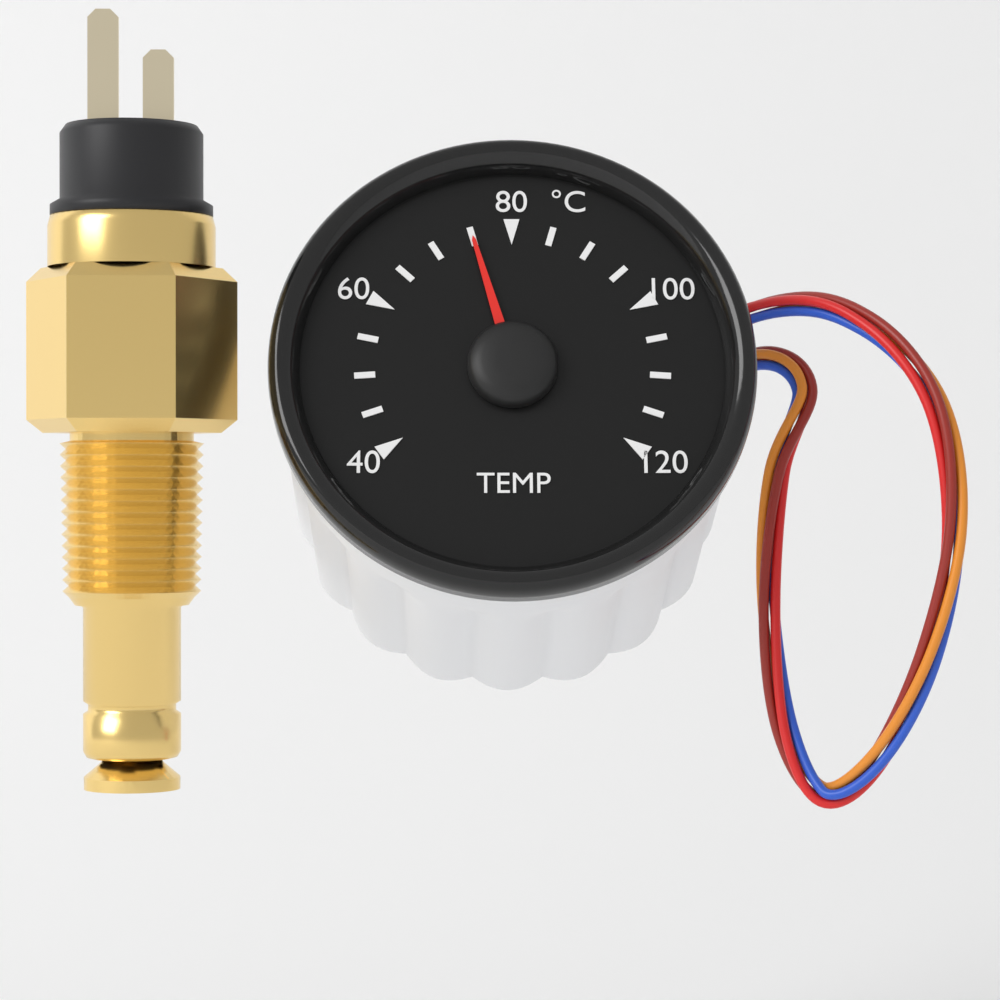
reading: 75 °C
